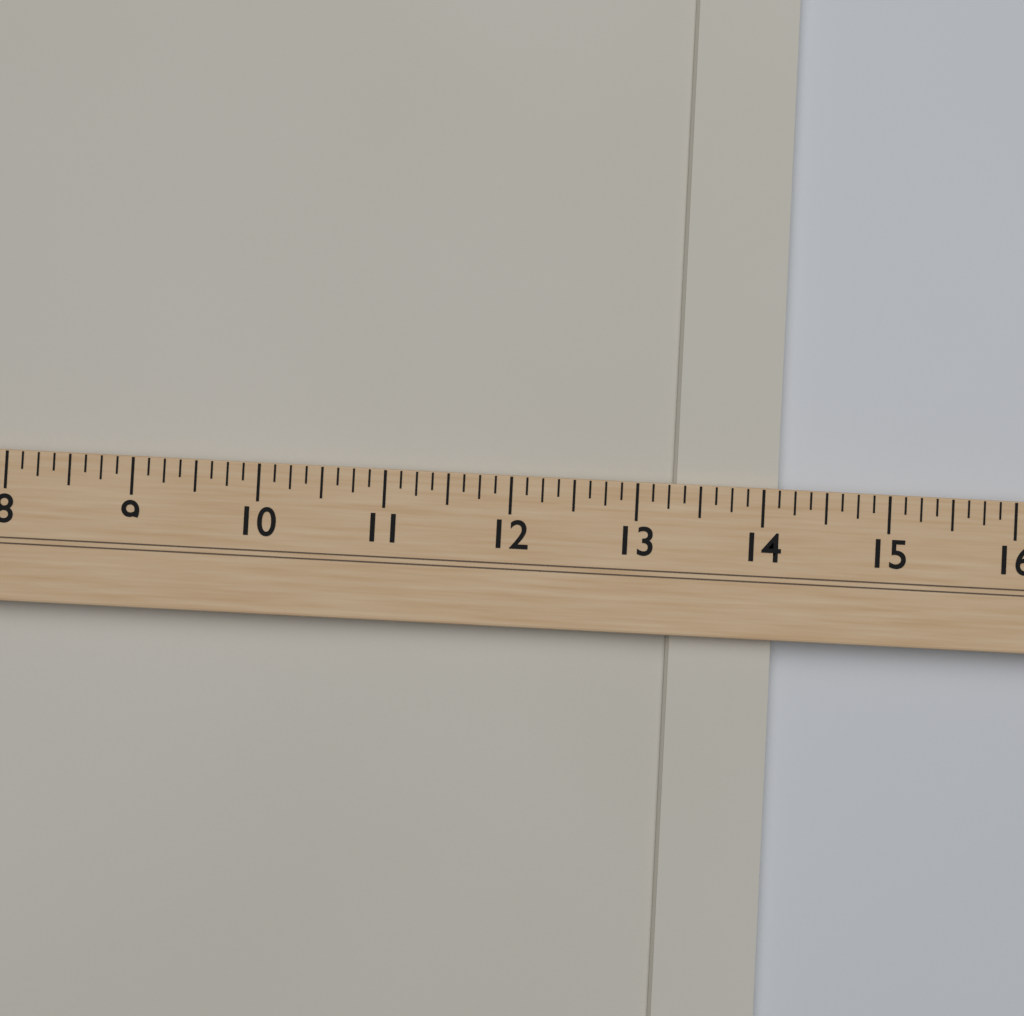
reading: 14.125 (no unit)
